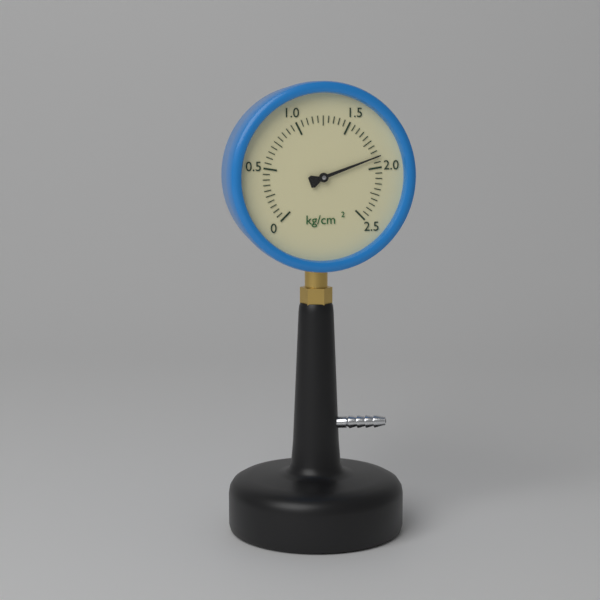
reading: 1.90 kg/cm²
